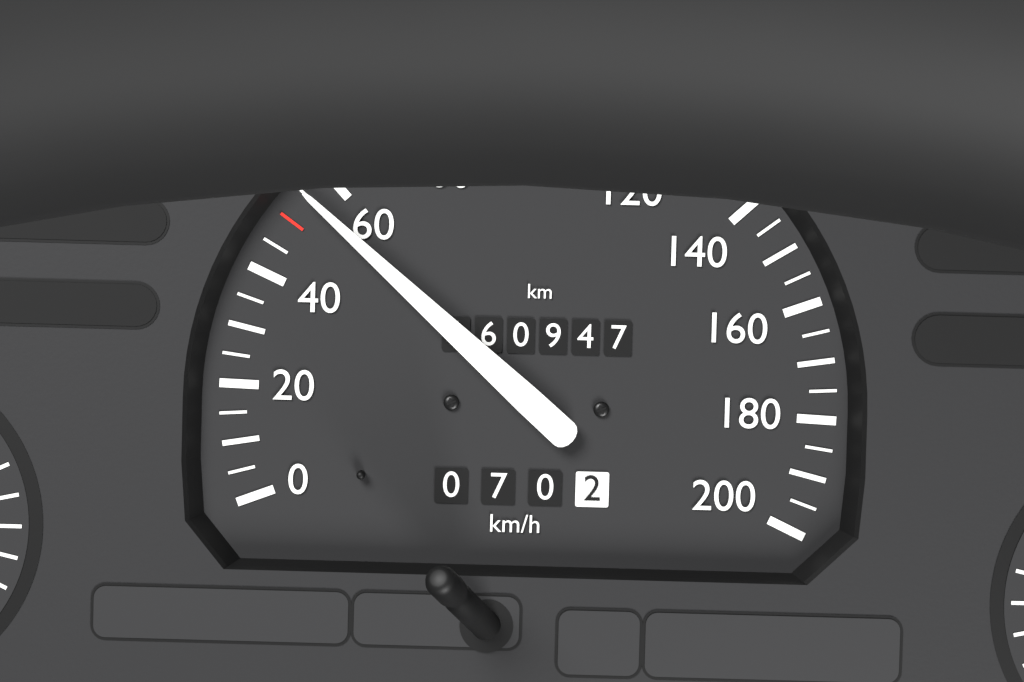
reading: 55 km/h
